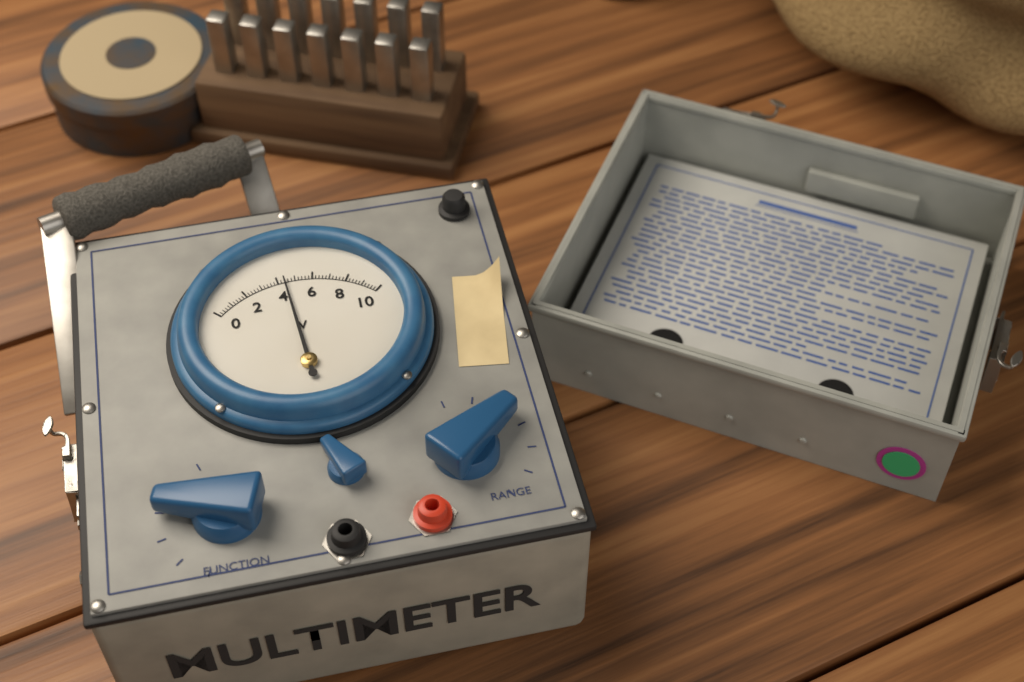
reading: 4.4 V
